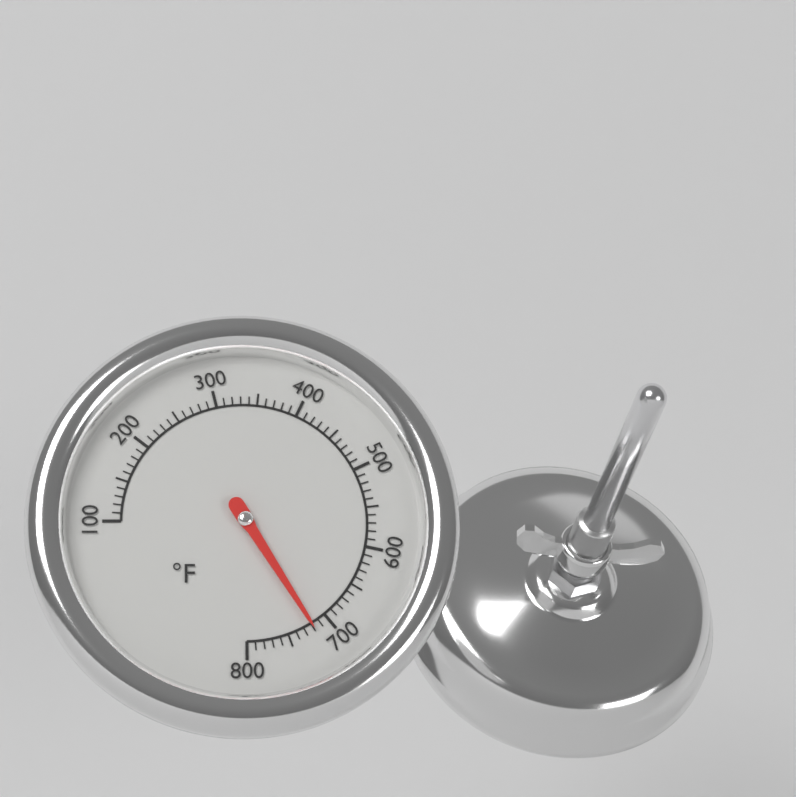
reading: 720 °F
